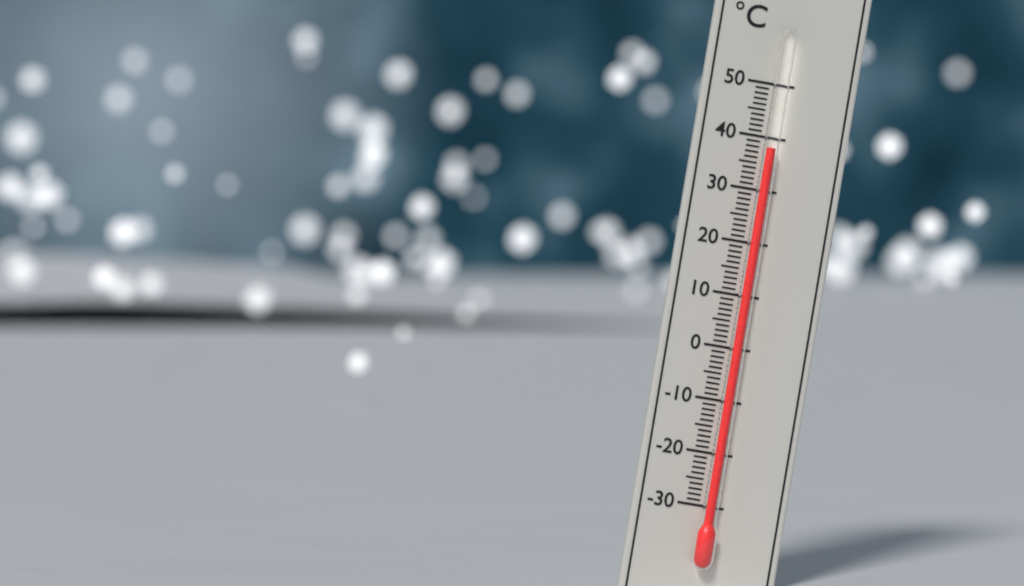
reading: 38 °C
